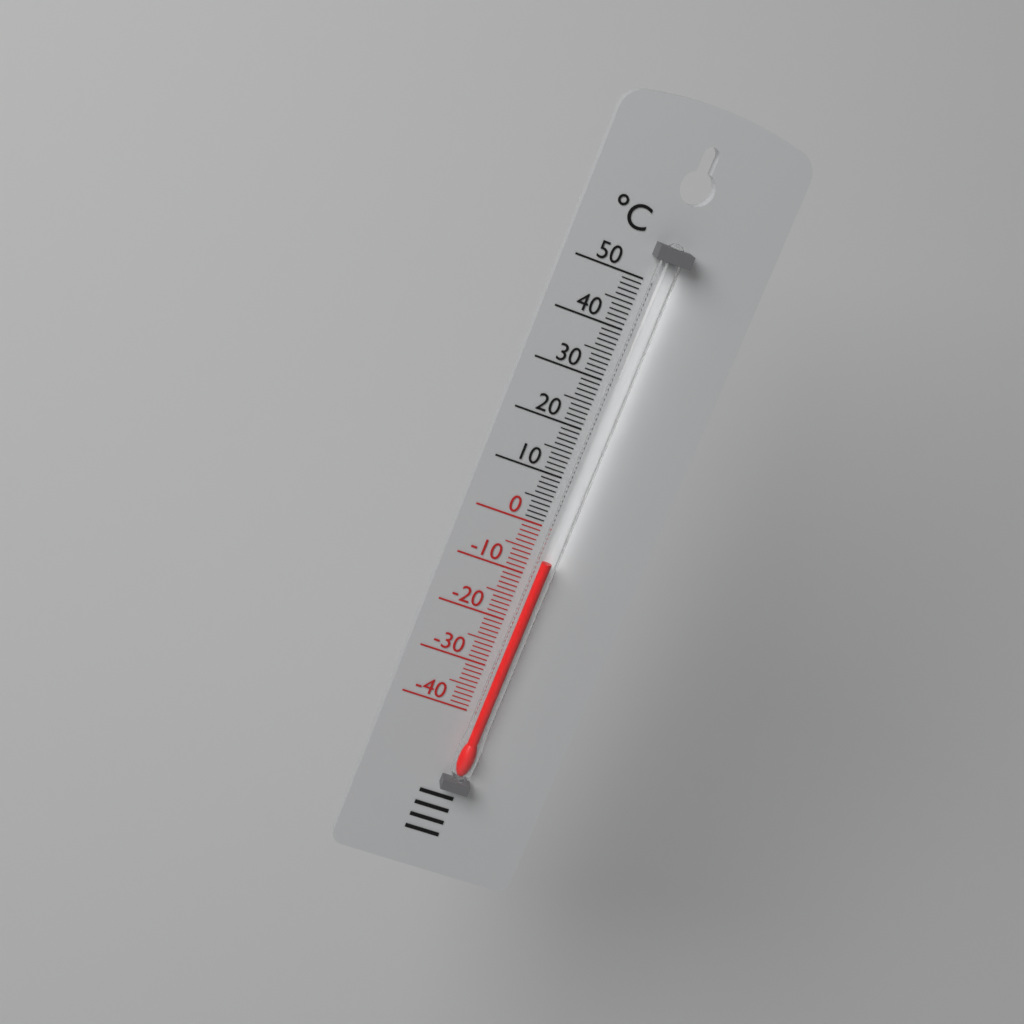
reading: -6 °C
